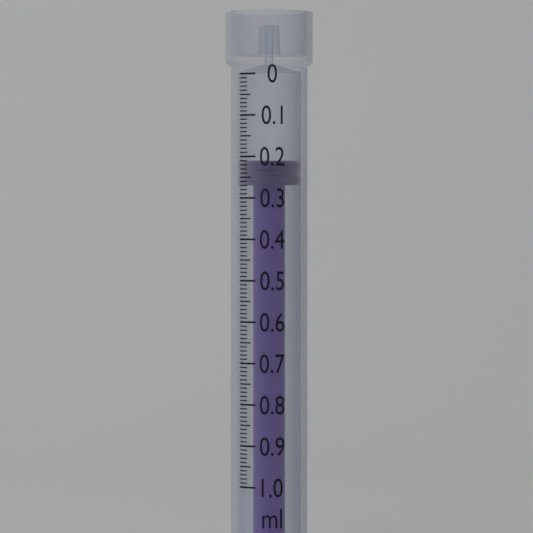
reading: 0.21 ml
